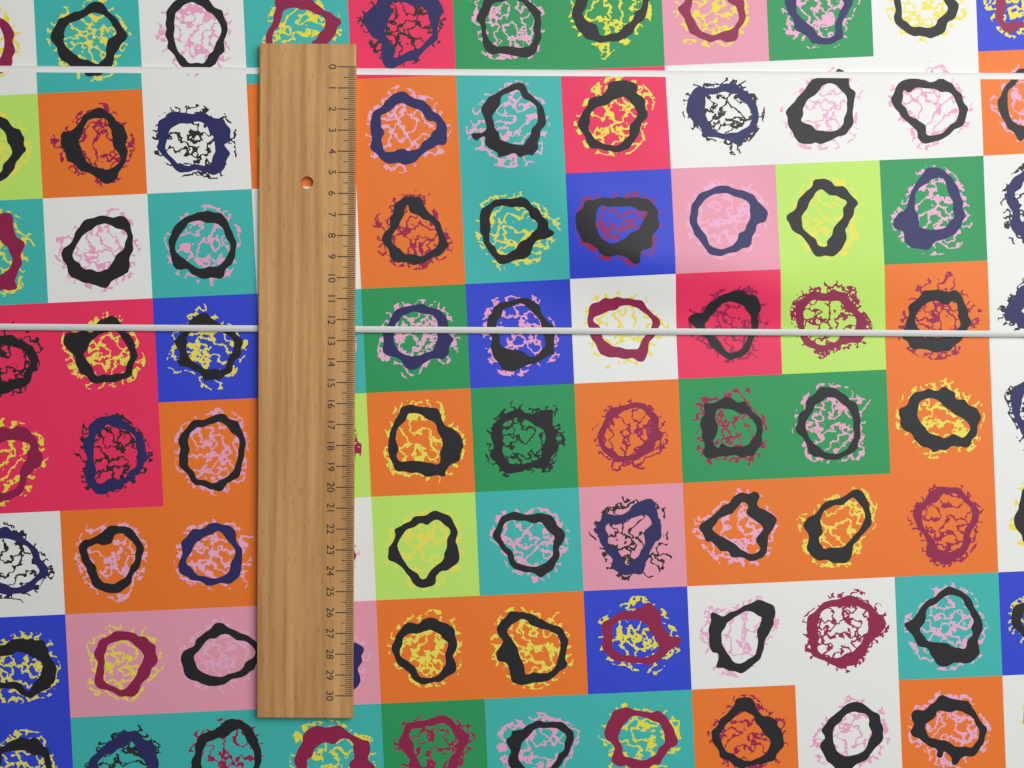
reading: 12.6 (no unit)
